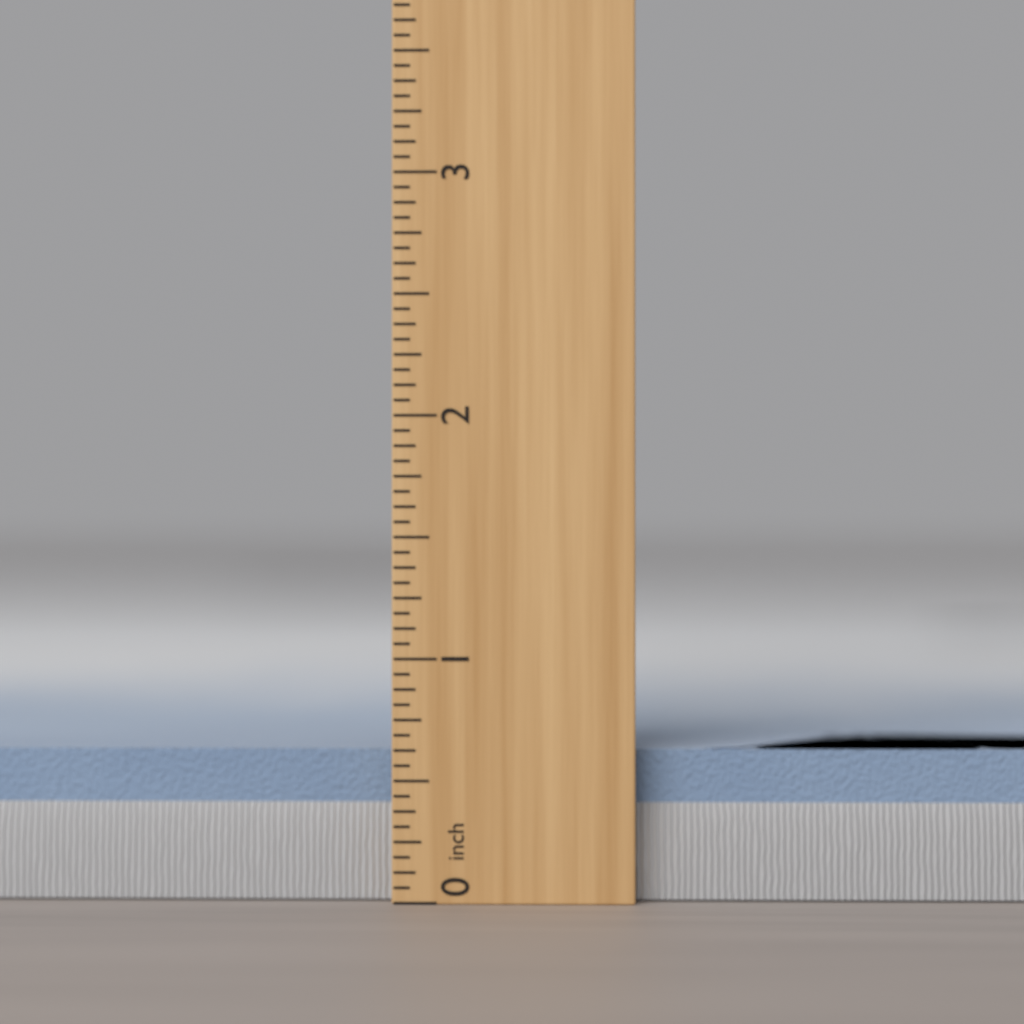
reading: 0.6250 inch
